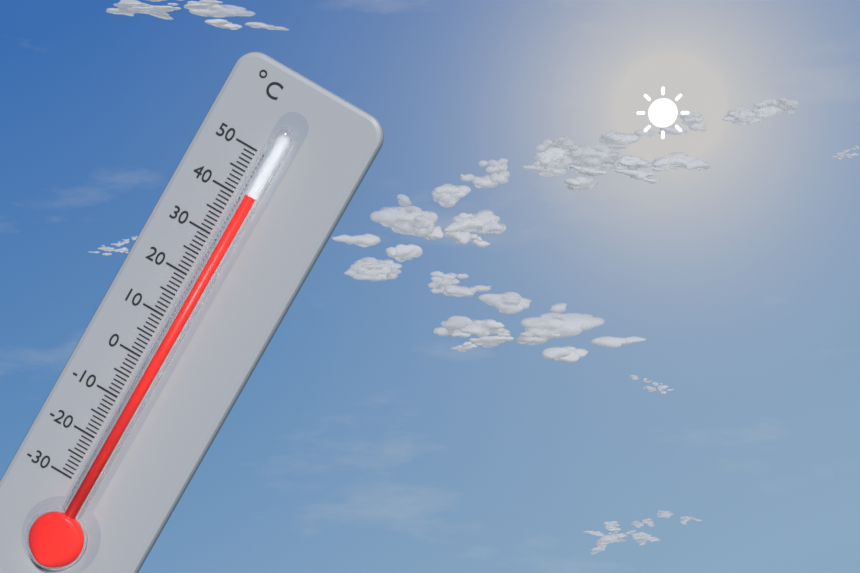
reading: 41 °C
